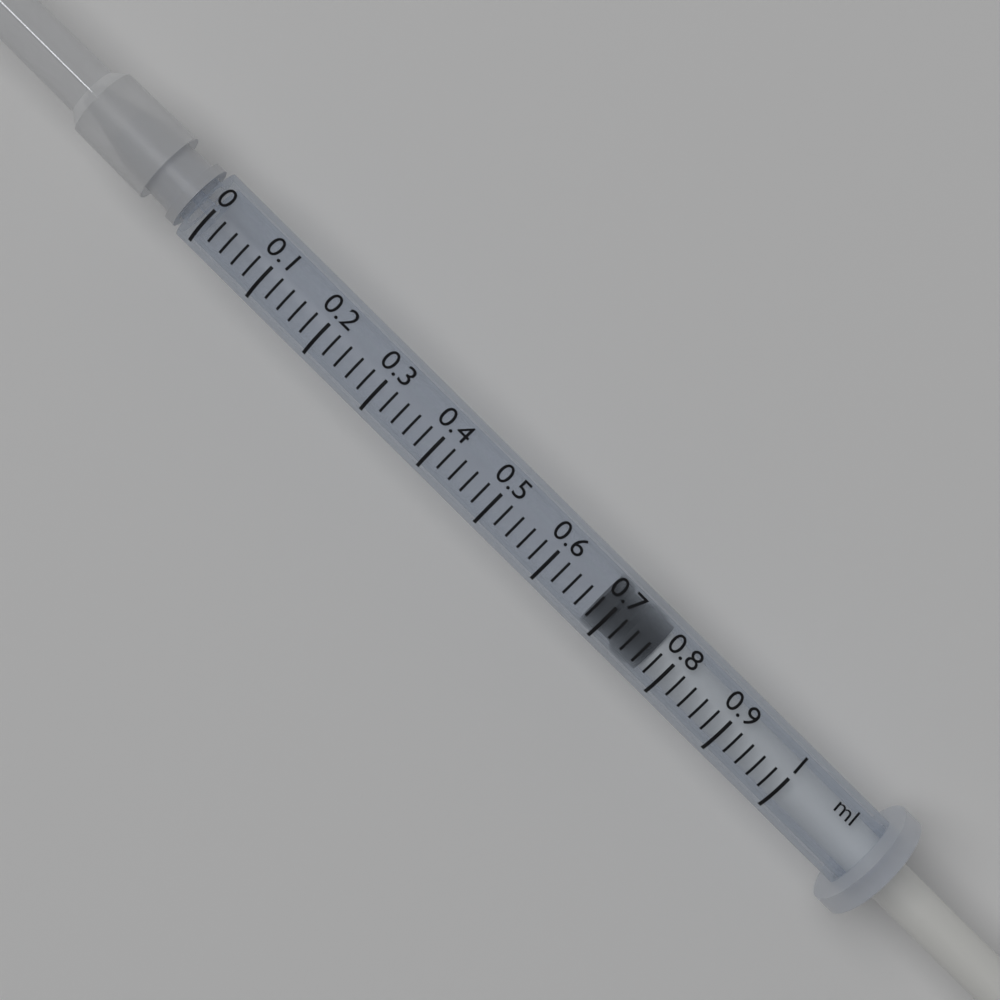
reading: 0.68 ml
